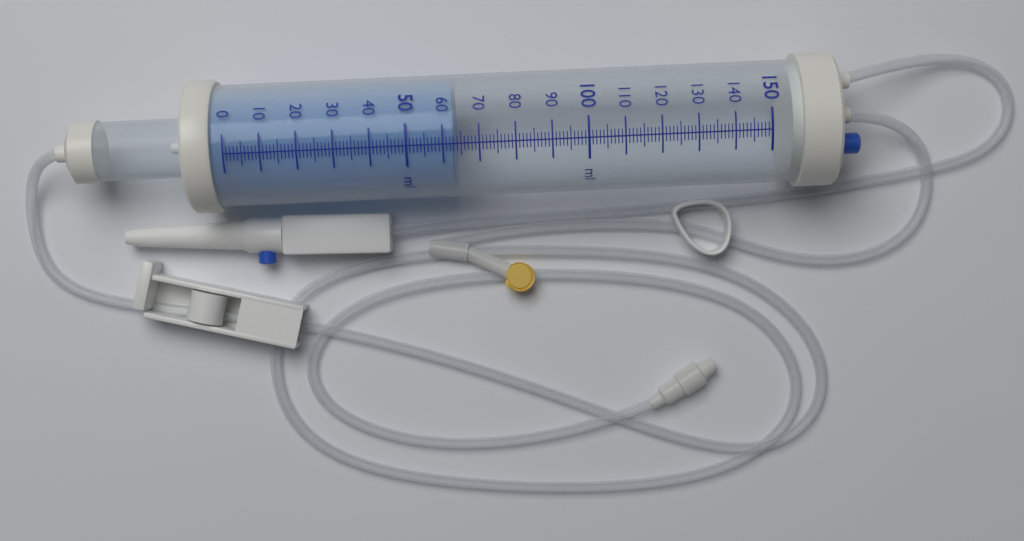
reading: 63 ml
